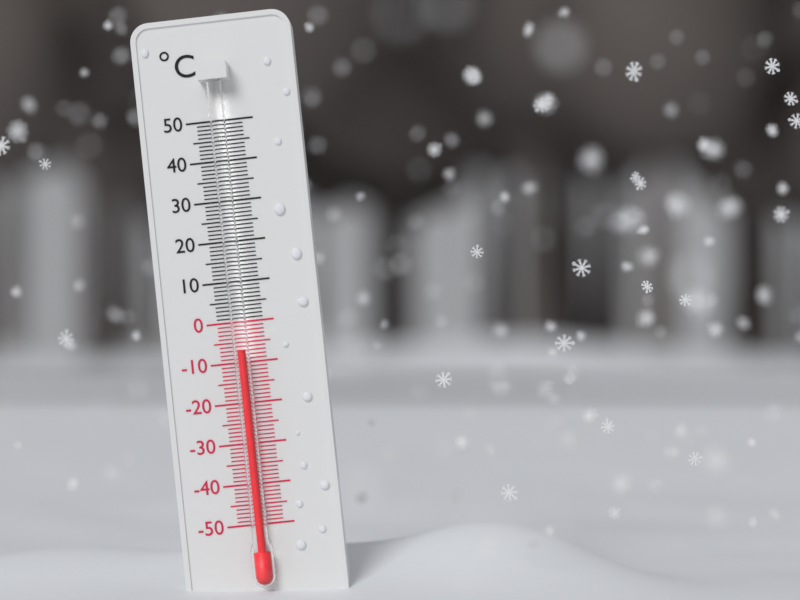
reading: -7 °C
